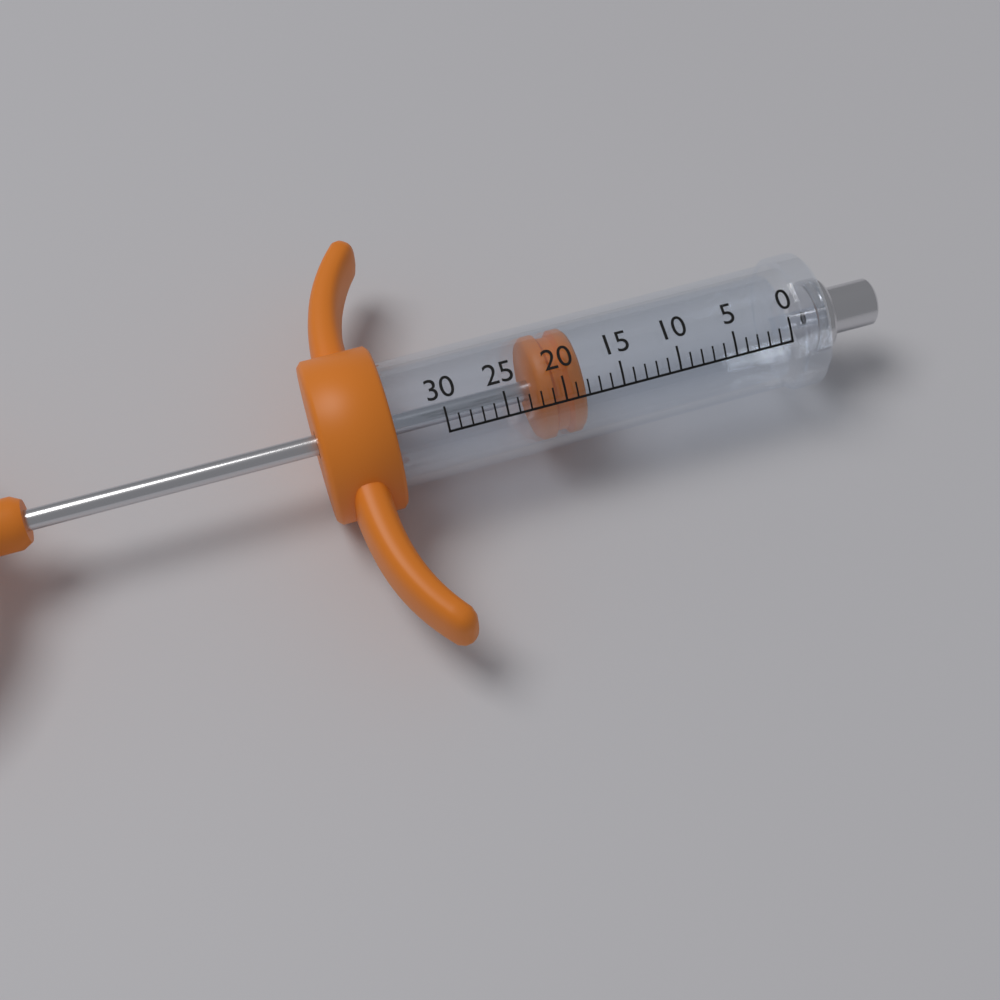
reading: 18 (no unit)
